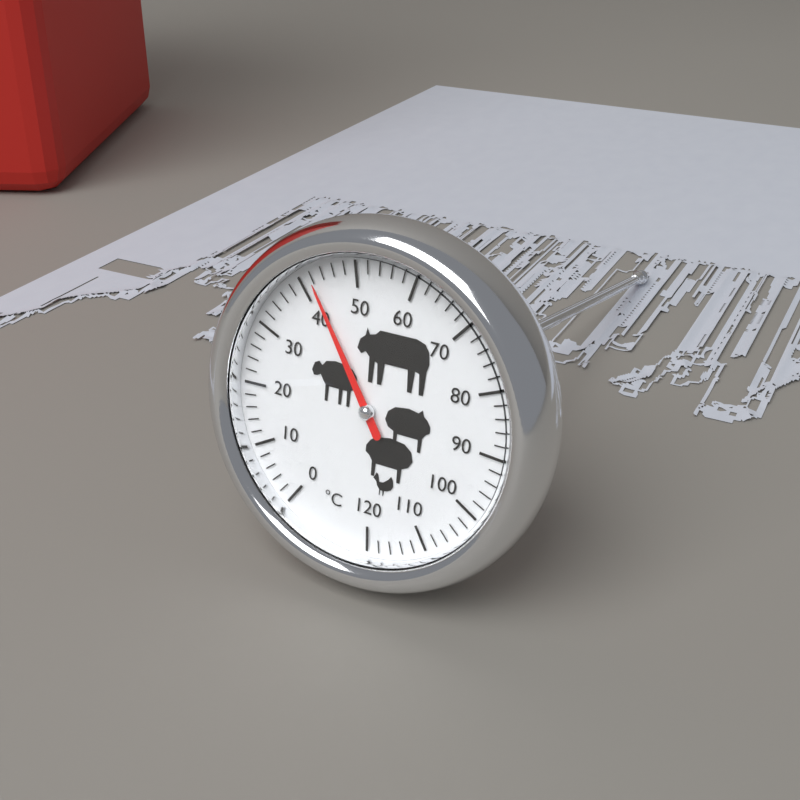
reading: 42 °C
